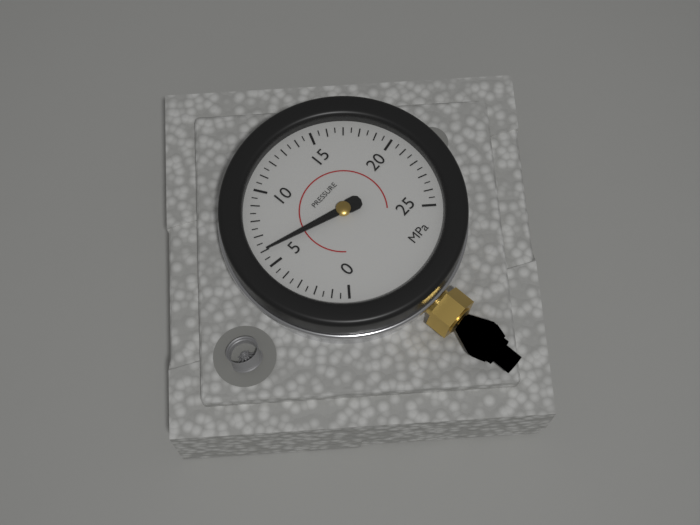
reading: 6.0 MPa
